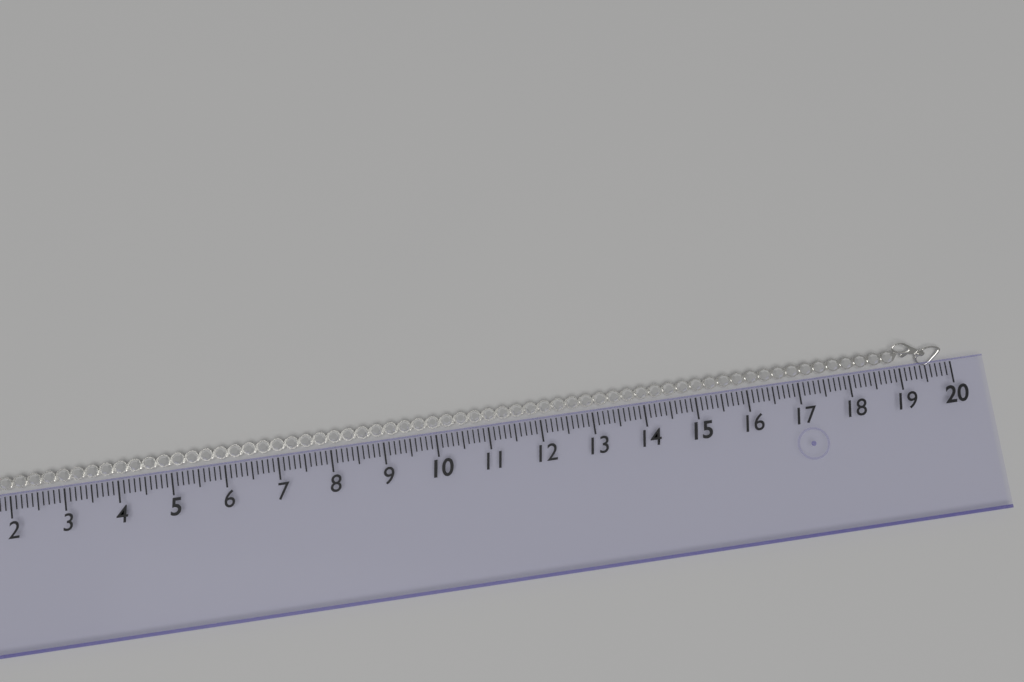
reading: 19.9 (no unit)
